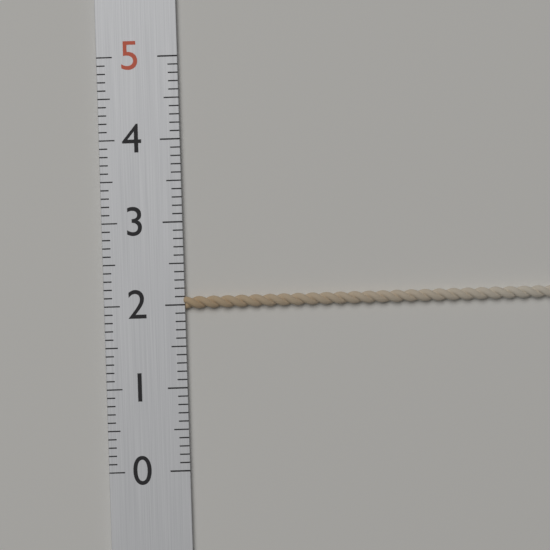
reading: 2.1 (no unit)
